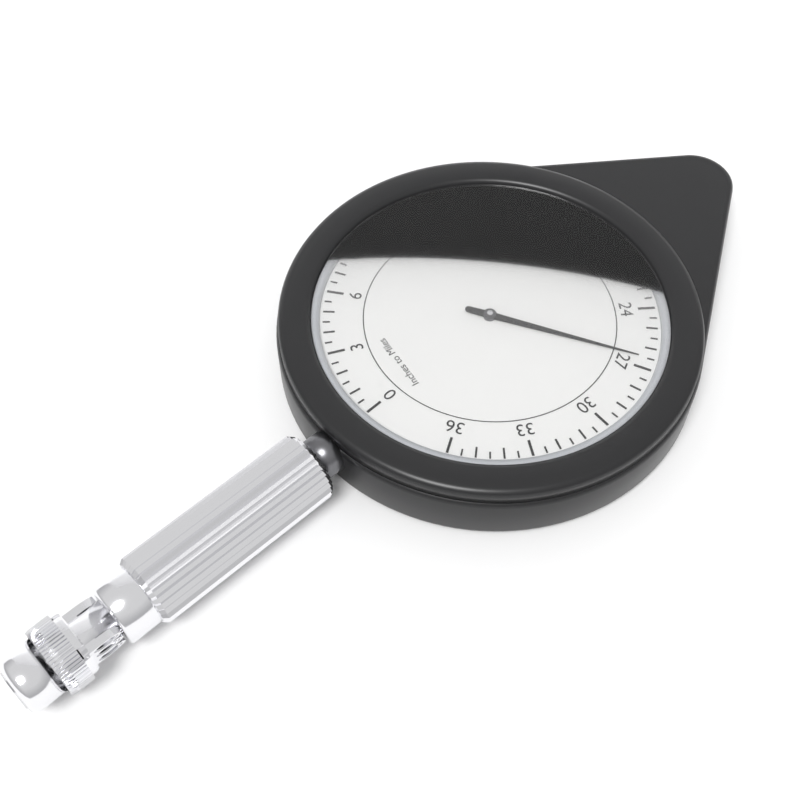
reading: 26.5 miles
